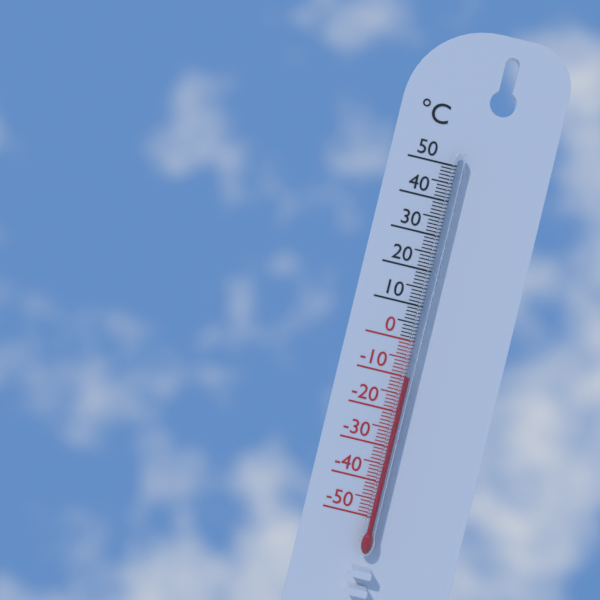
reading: -10 °C
